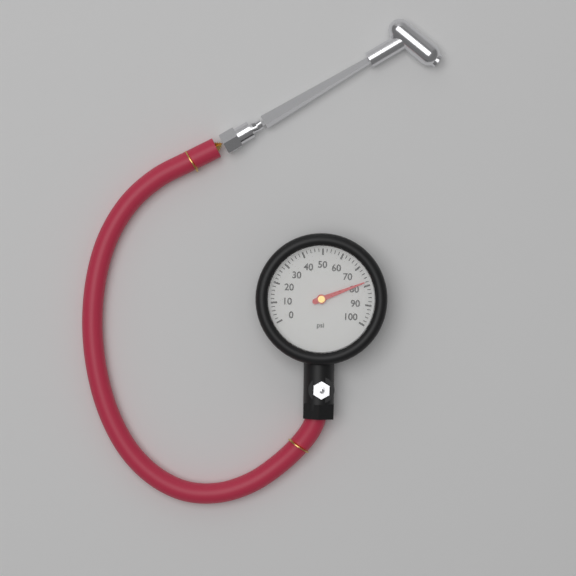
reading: 78 psi
